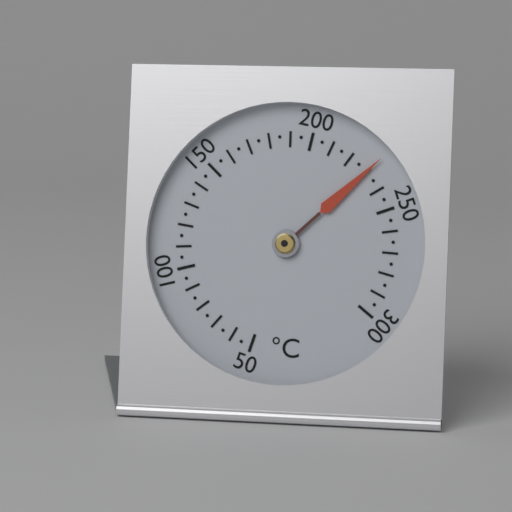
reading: 230 °C
